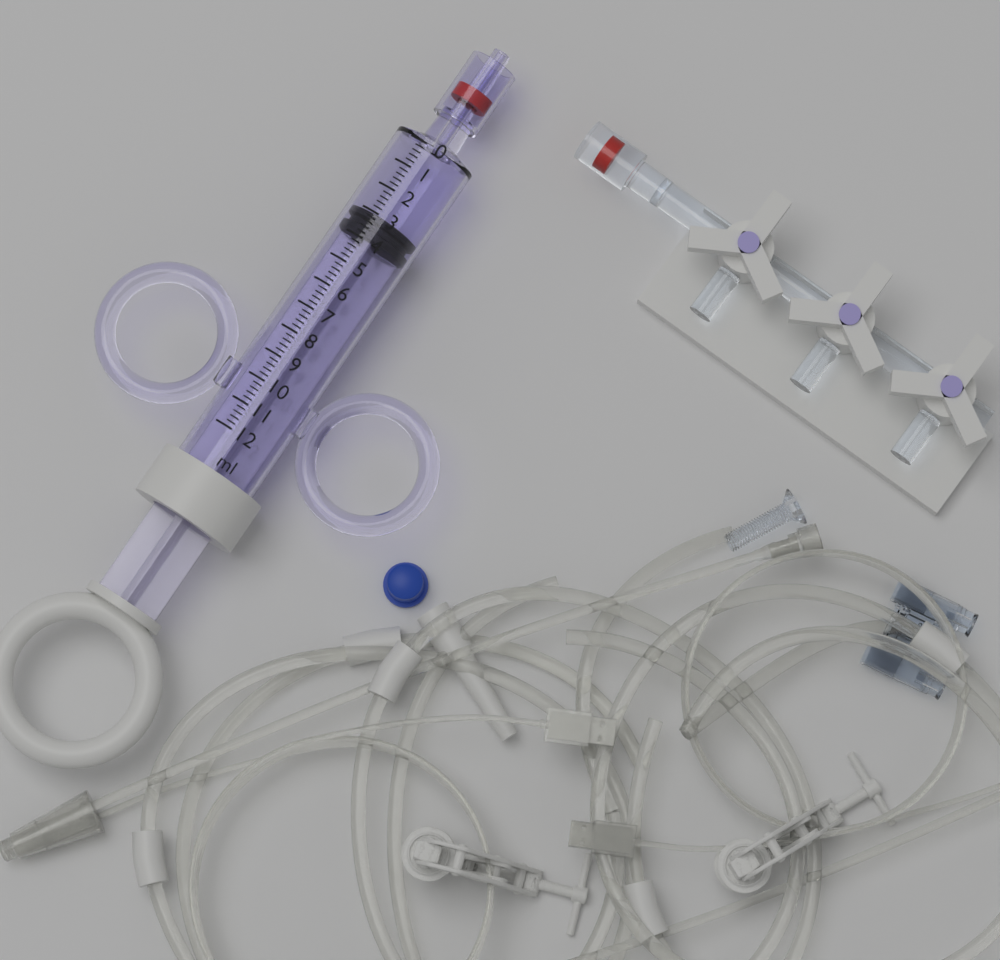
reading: 3.0 ml
